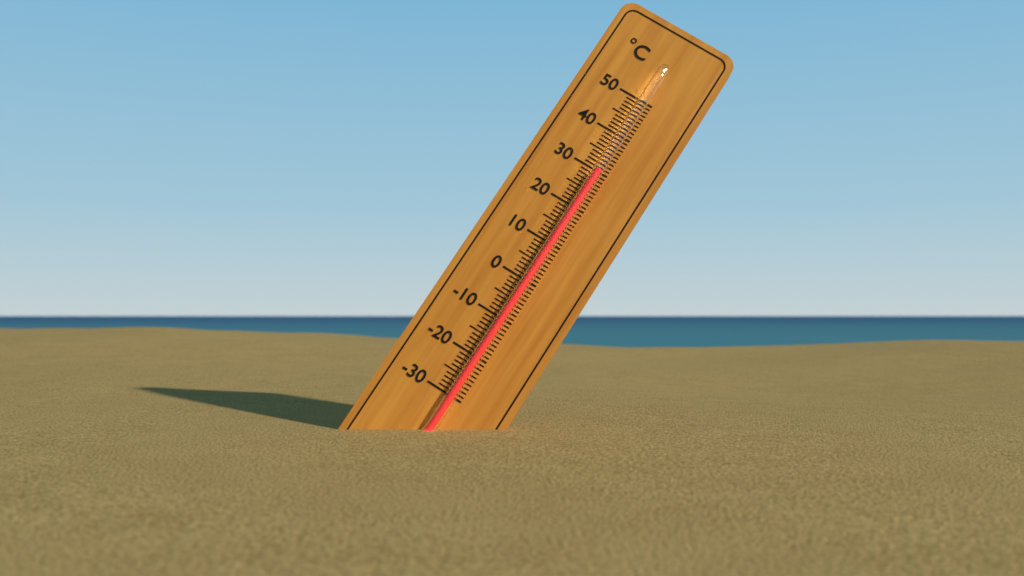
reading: 30 °C
